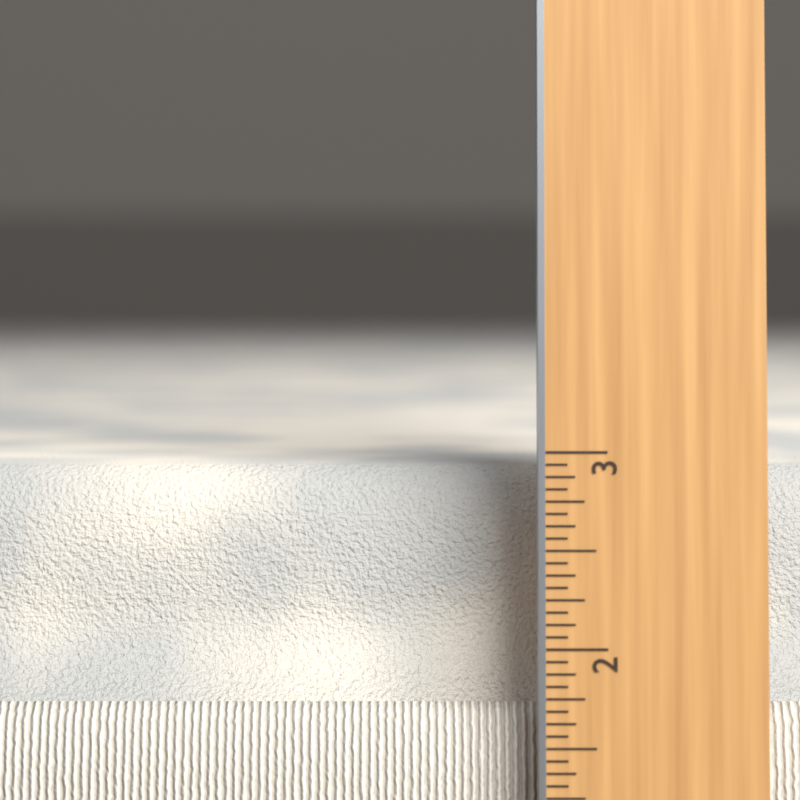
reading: 2.8750 in
